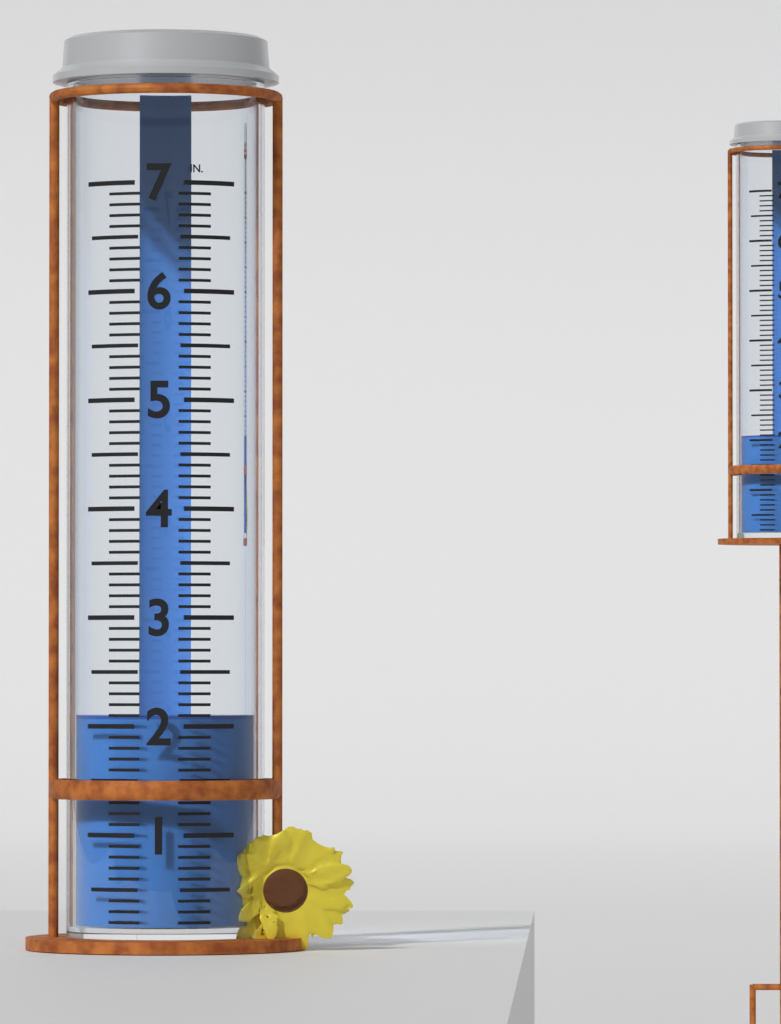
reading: 2.1 in
